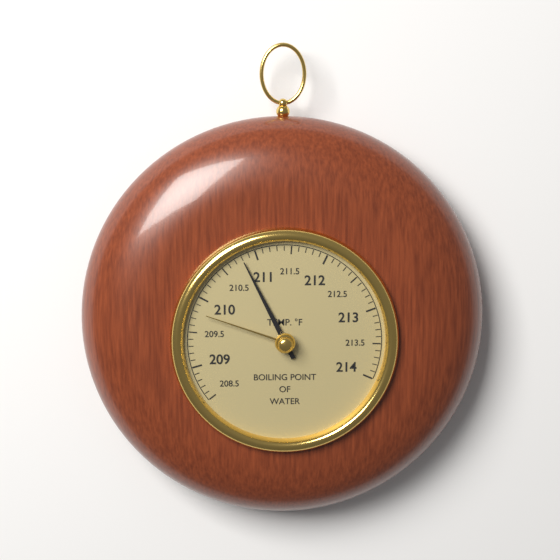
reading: 210.8 °F
